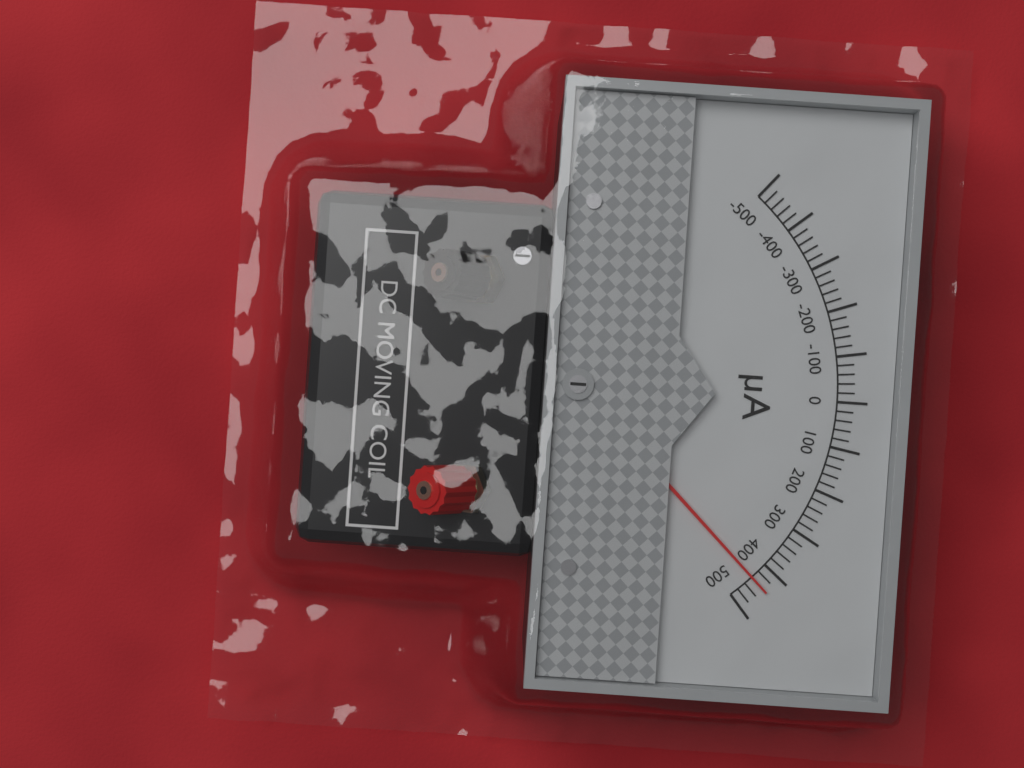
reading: 440 µA
